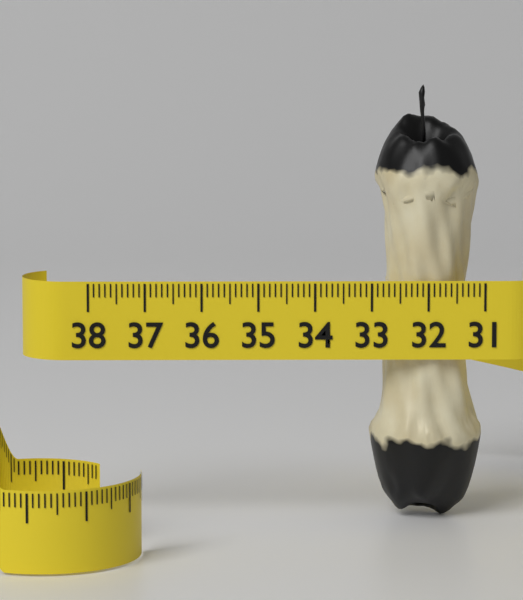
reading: 33.0 (no unit)
